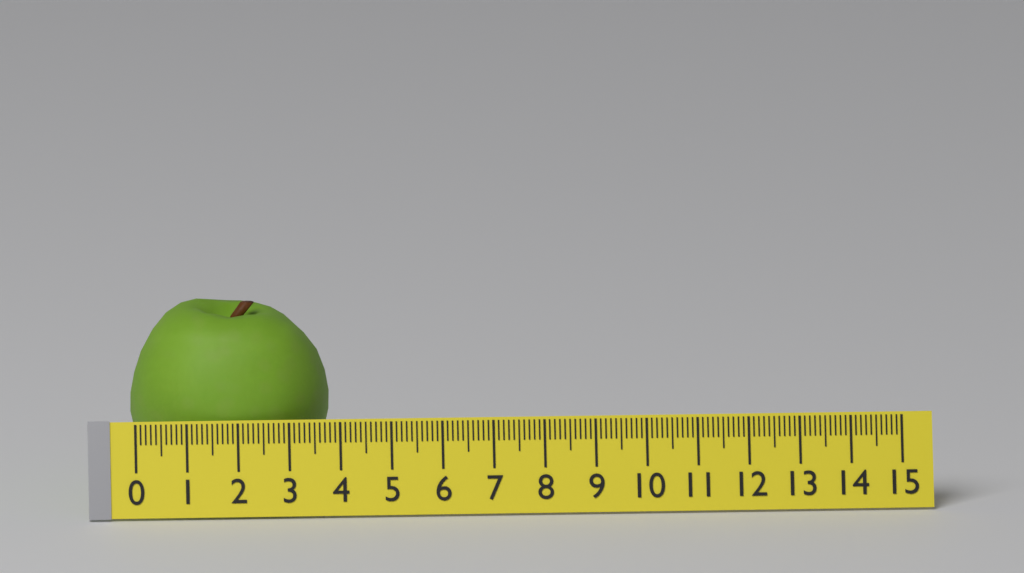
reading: 3.9 (no unit)
